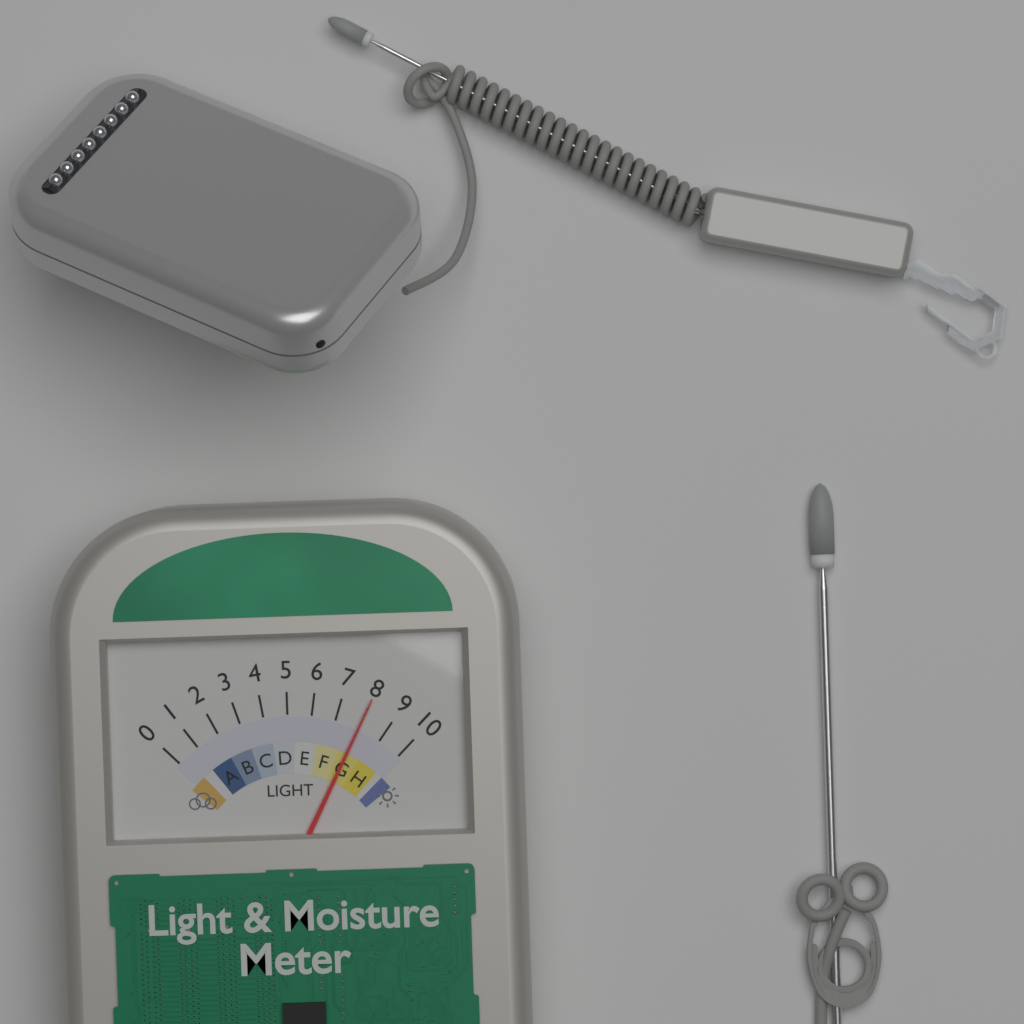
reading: 8 (no unit)
